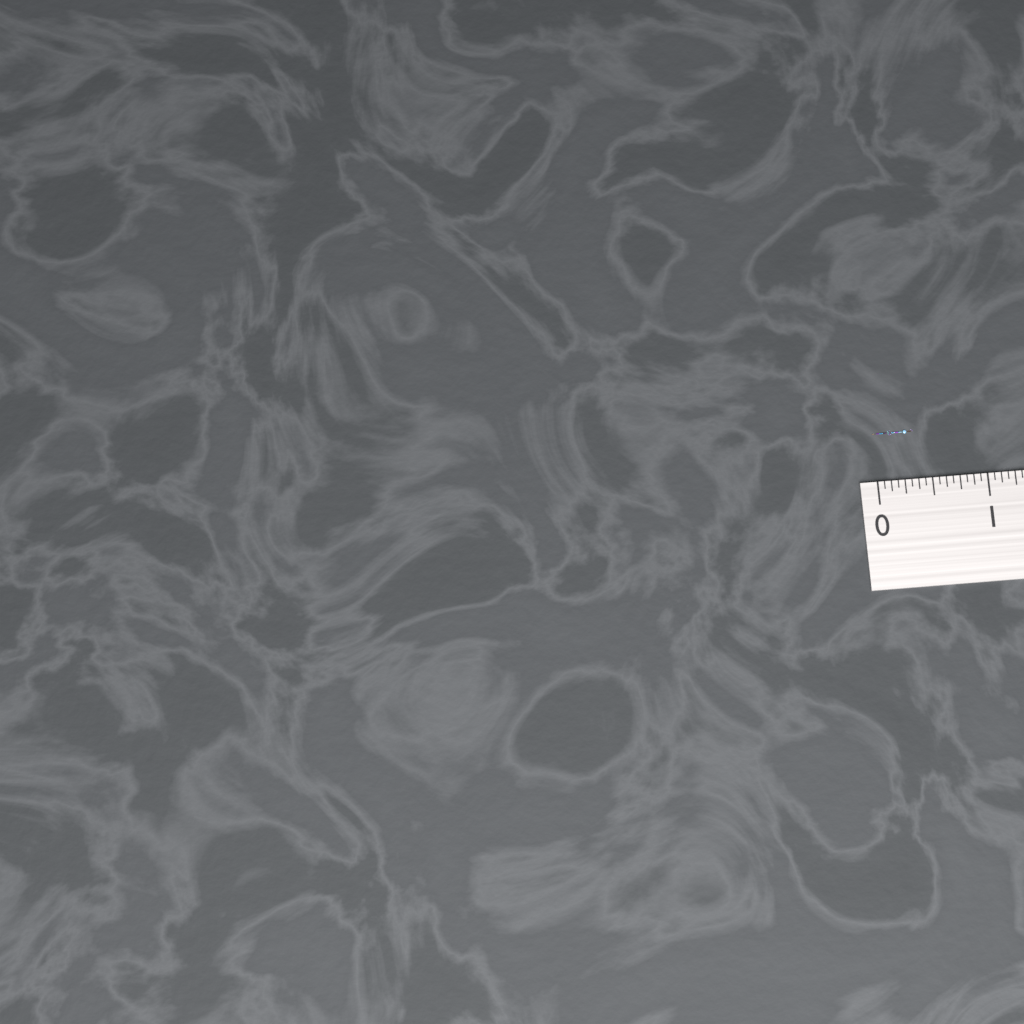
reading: 0.3750 (no unit)
